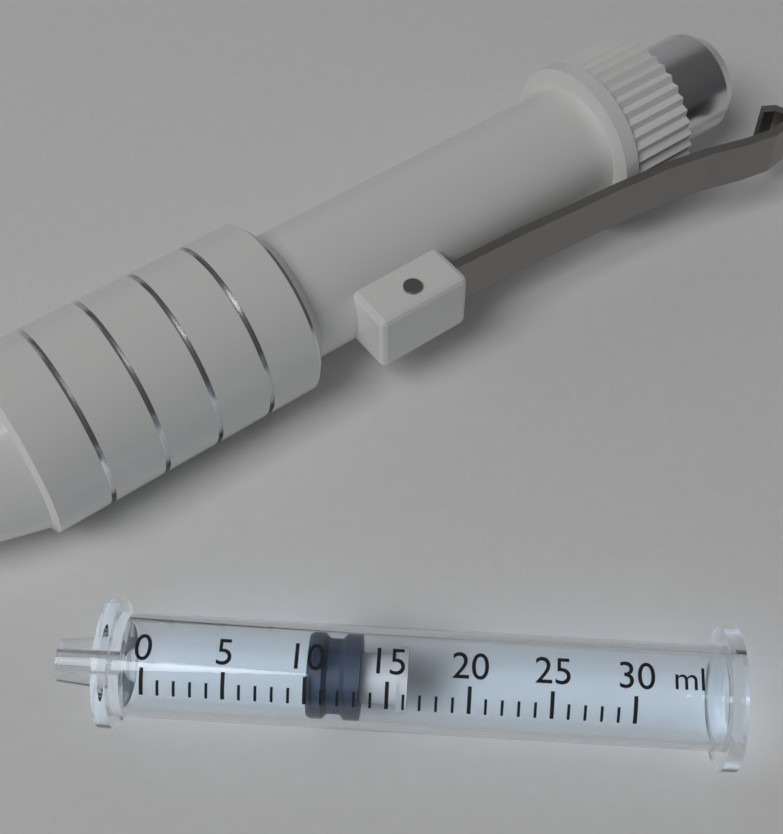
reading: 10 ml
